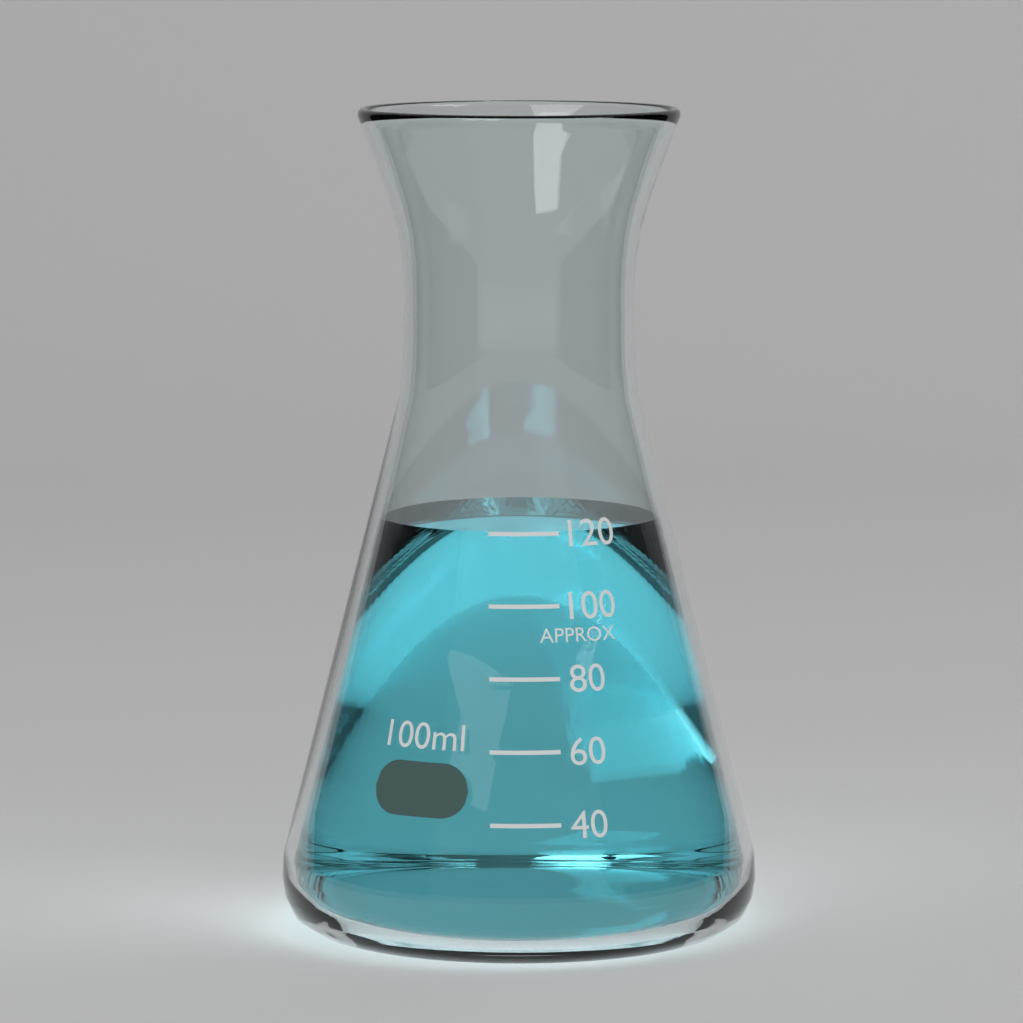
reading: 120 ml
